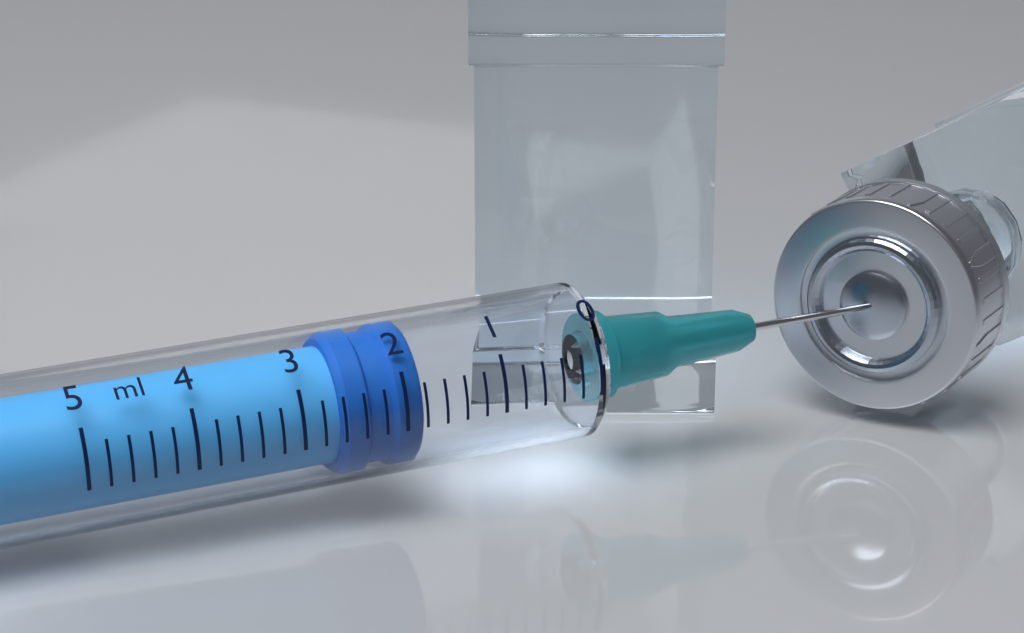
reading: 1.8 ml
